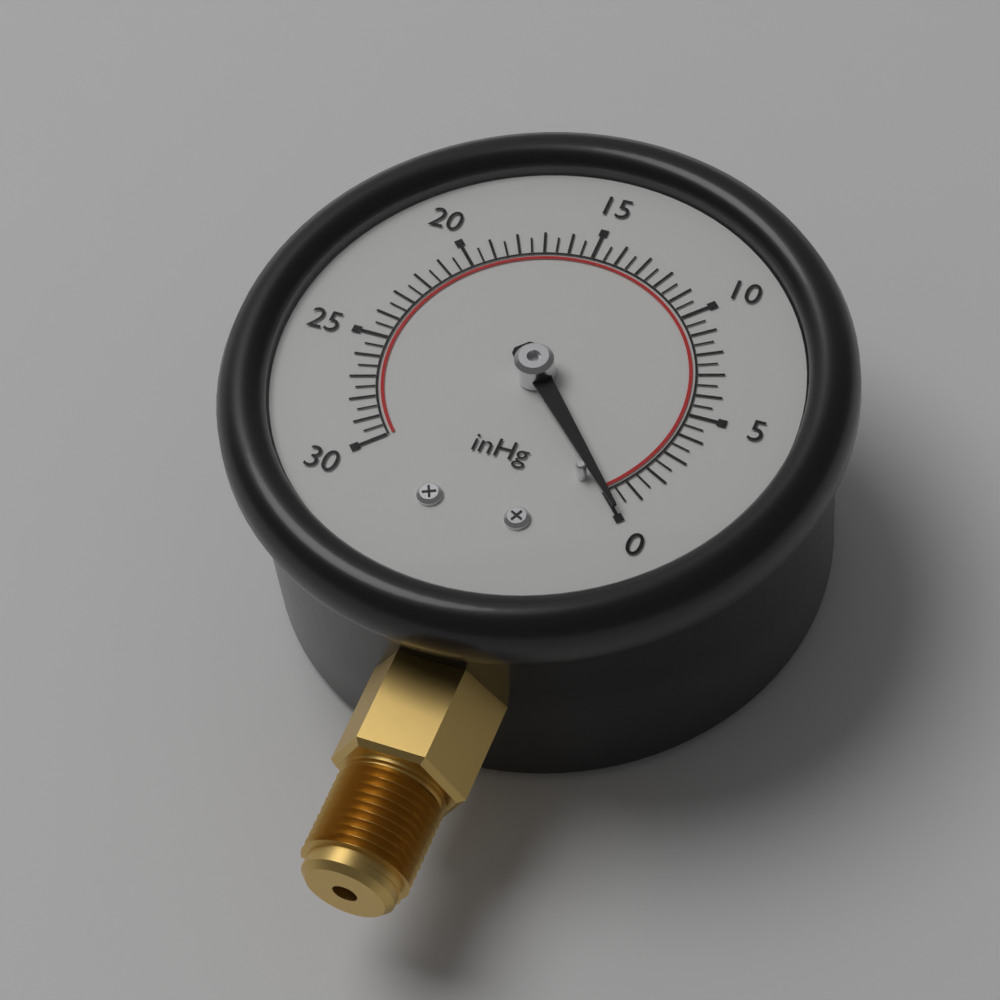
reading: 0.0 inHg
